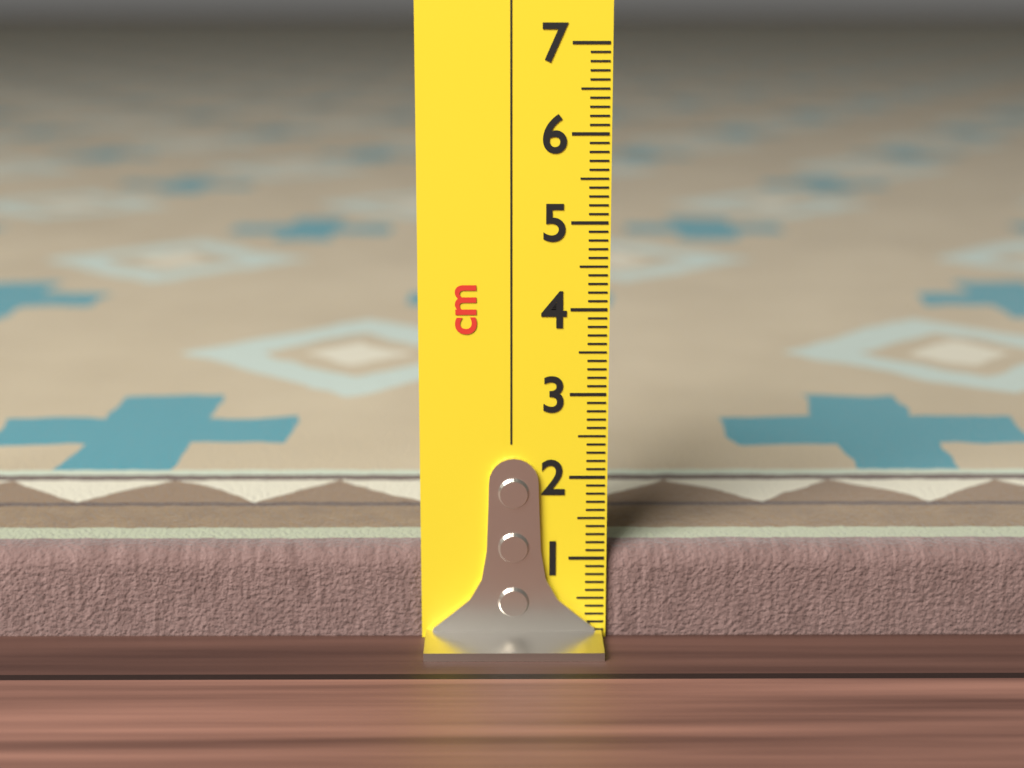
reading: 1.1 cm
